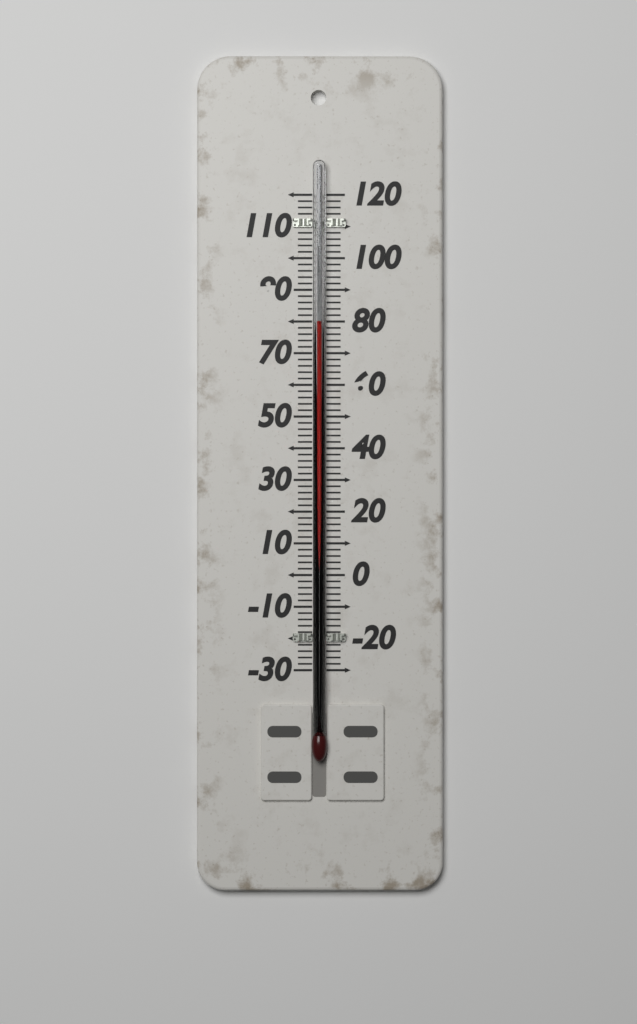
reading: 80 (no unit)
